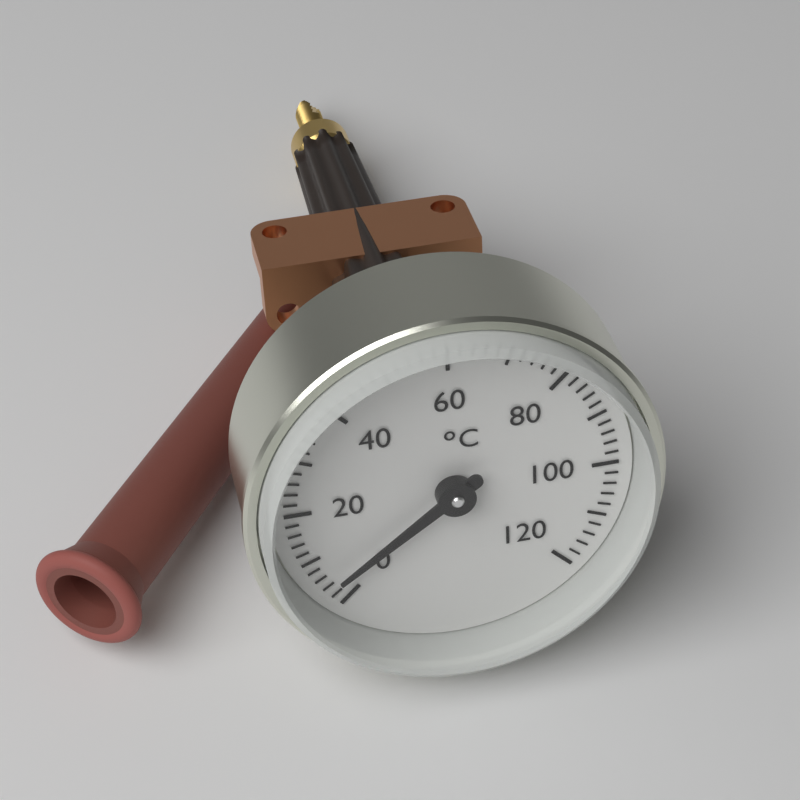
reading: 4 °C
